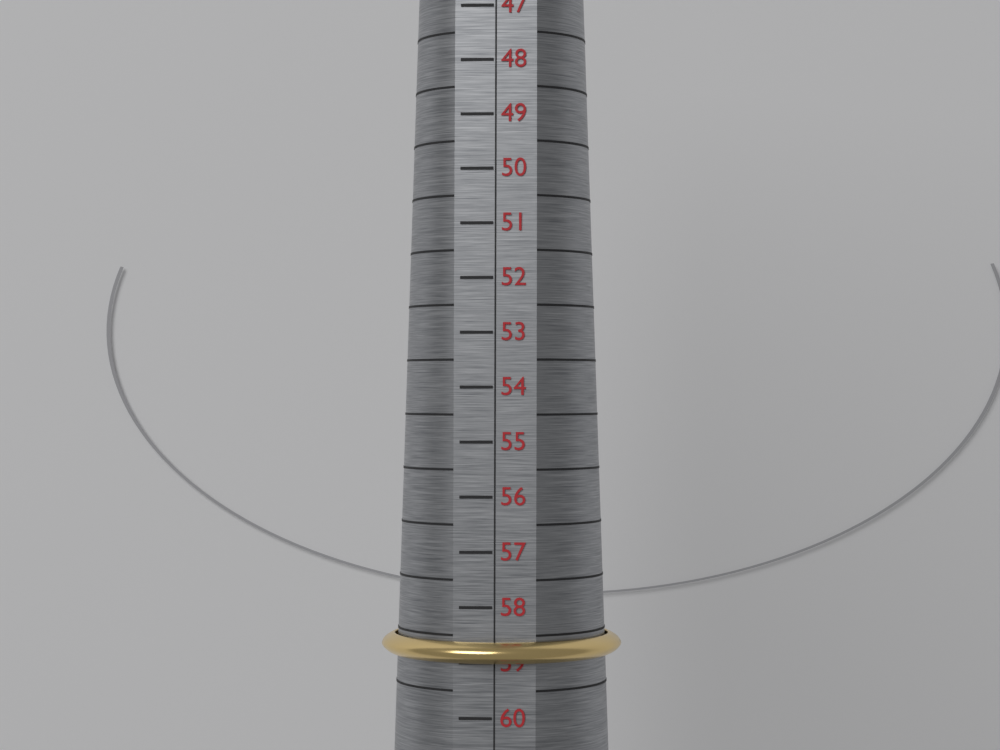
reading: 59.0 (no unit)
